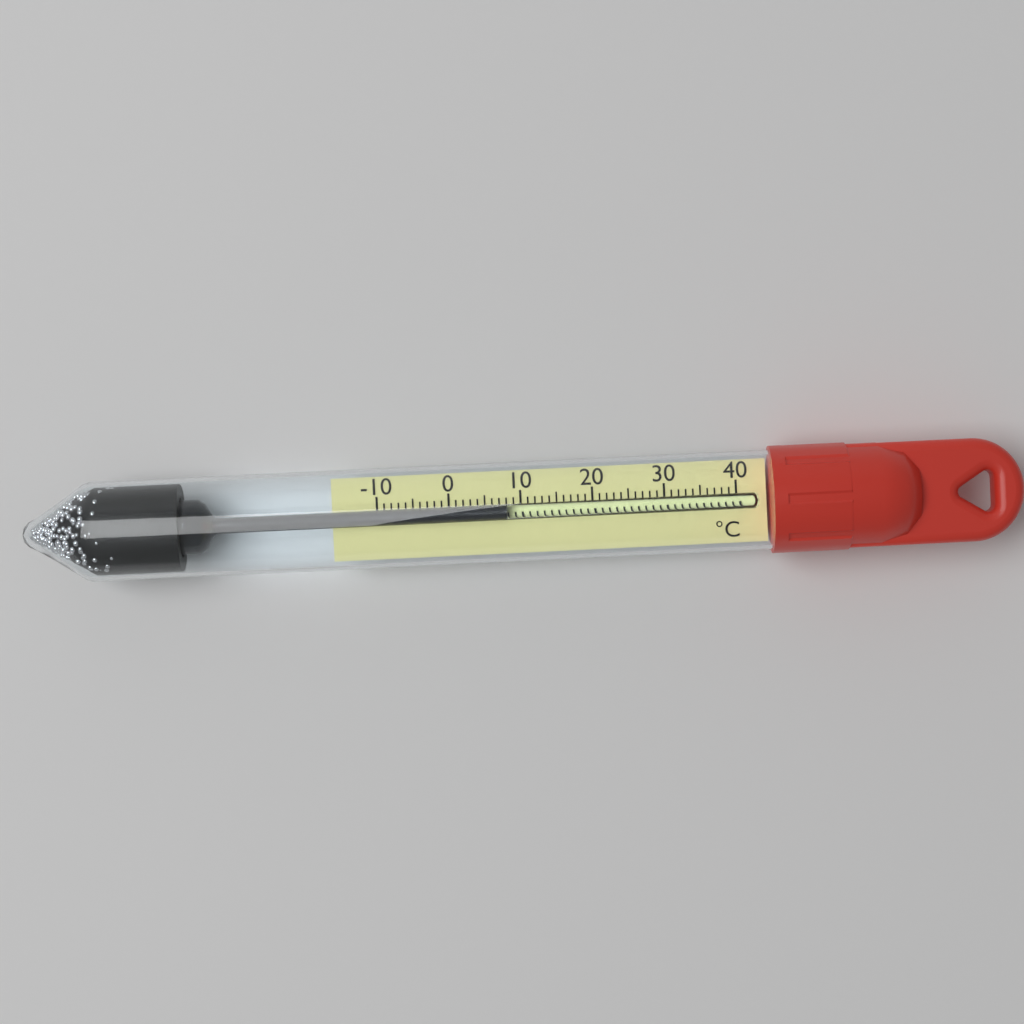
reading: 8 °C
